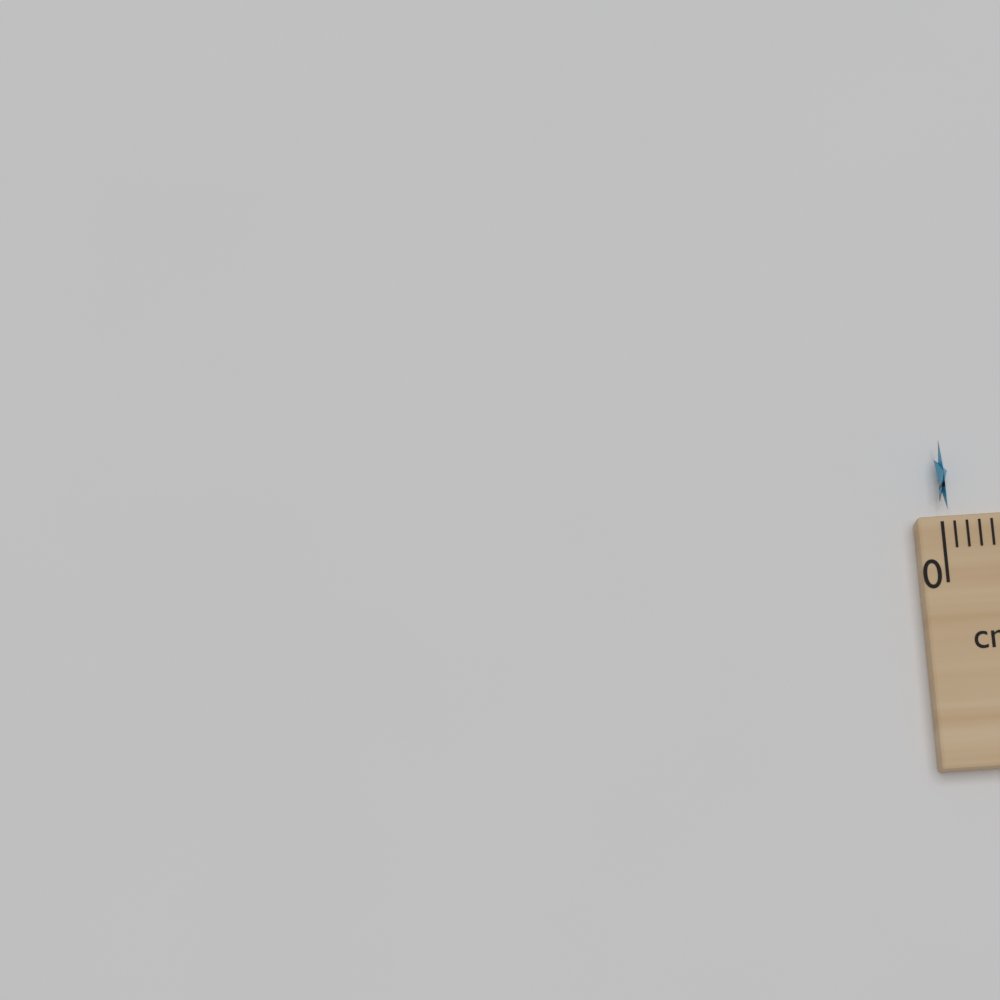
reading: 0.1 cm
